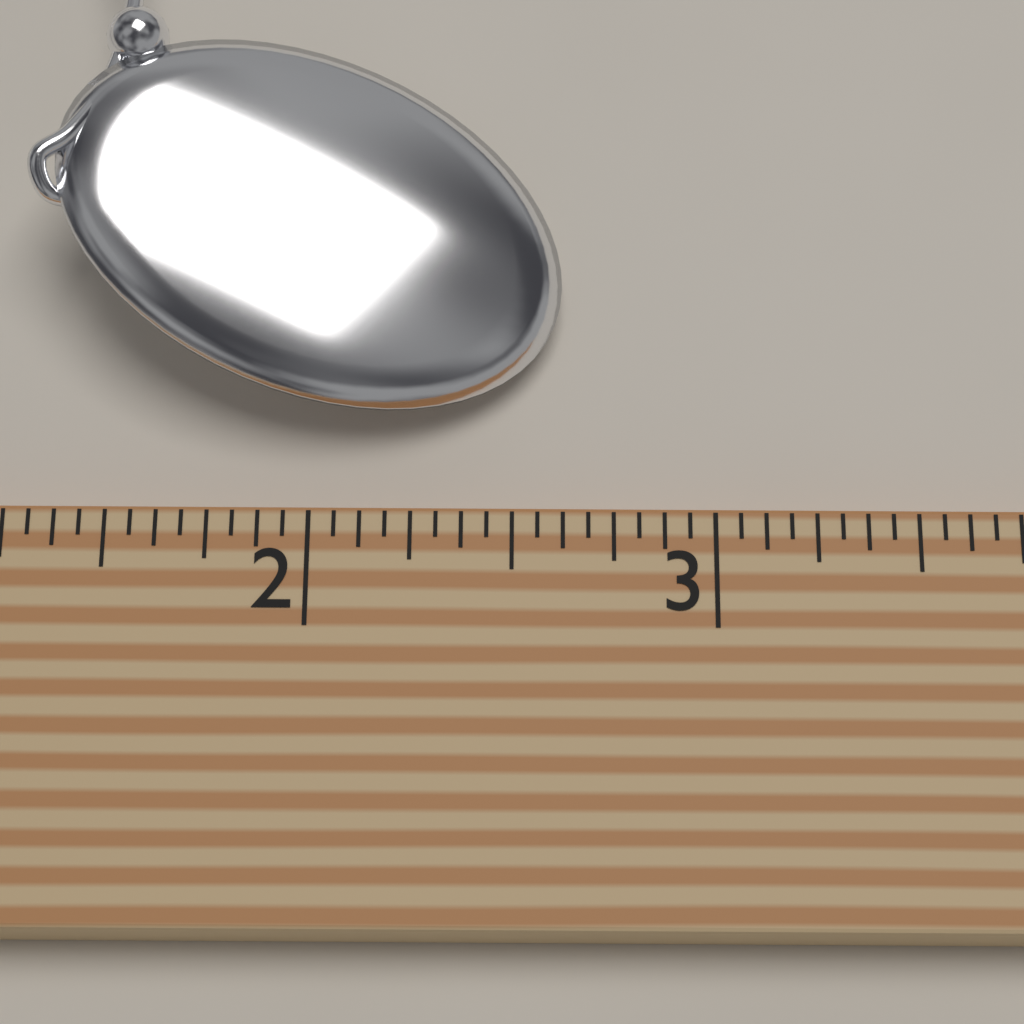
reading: 2.6250 (no unit)
